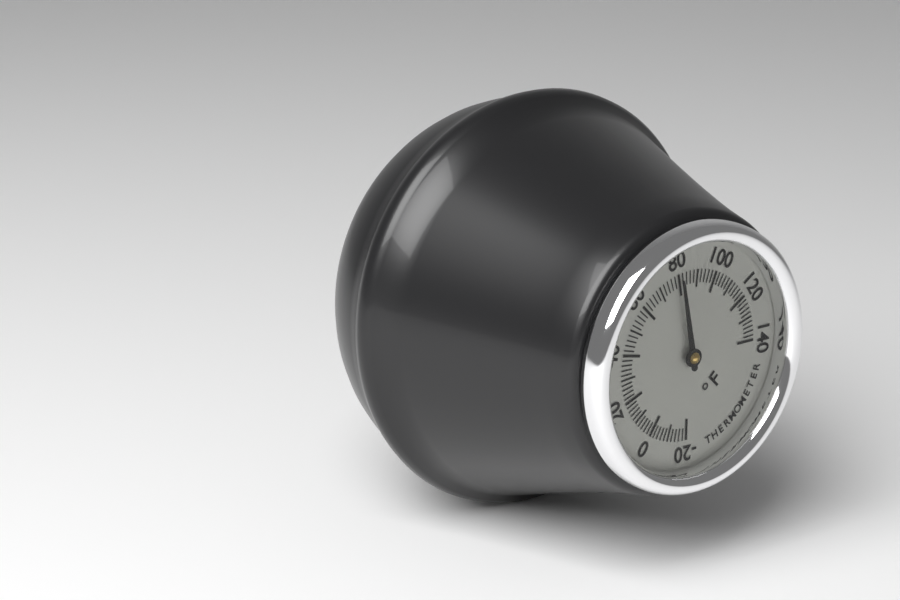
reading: 80 °F
